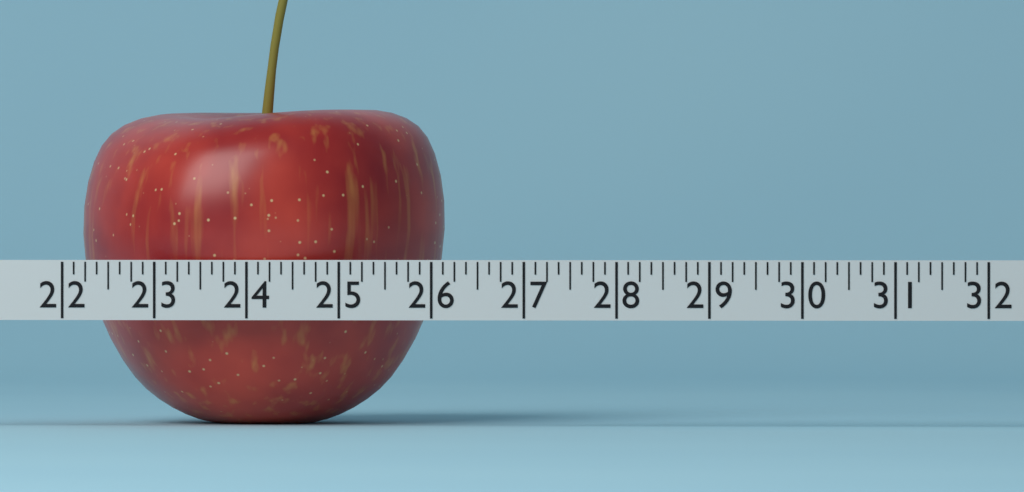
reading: 26.000 (no unit)
